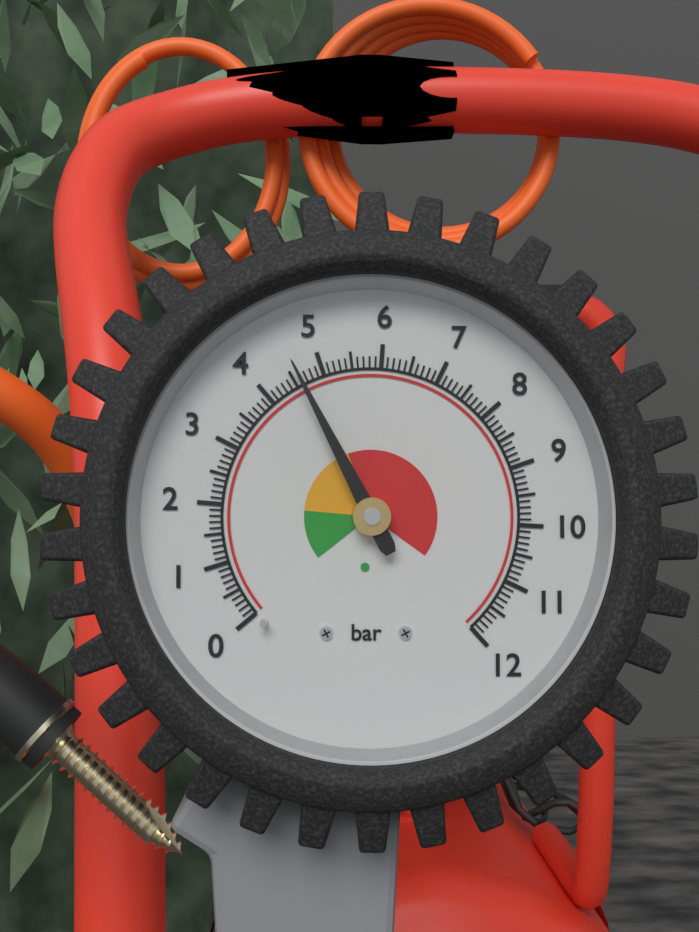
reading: 4.6 bar
